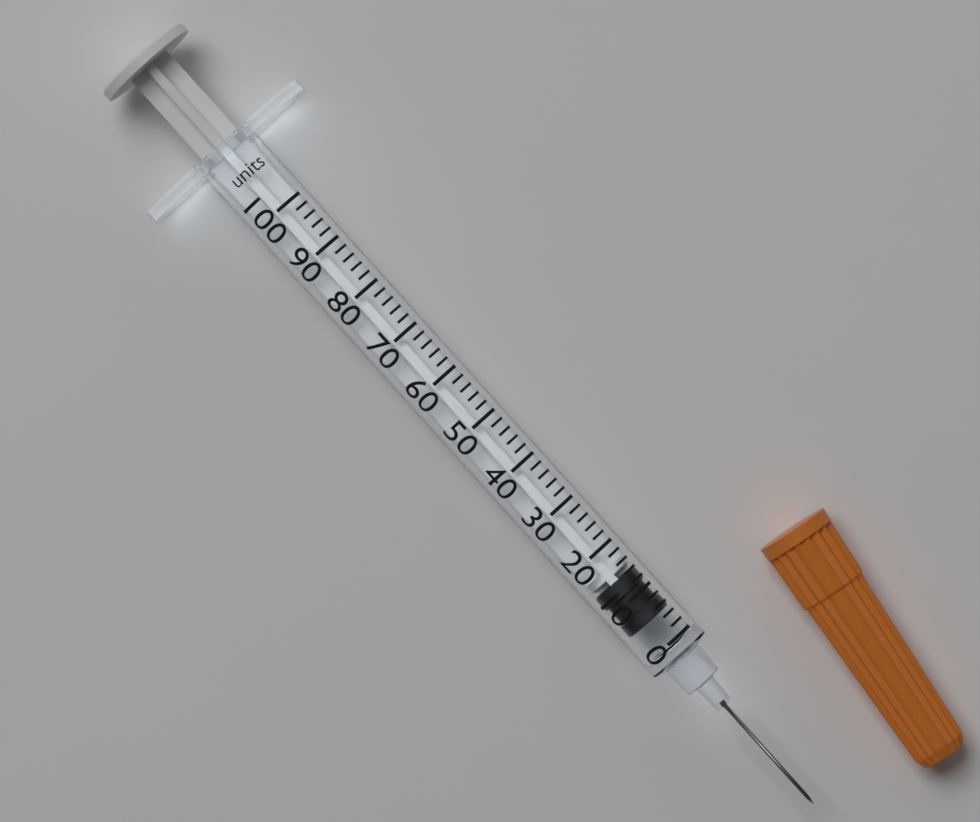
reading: 5 units
